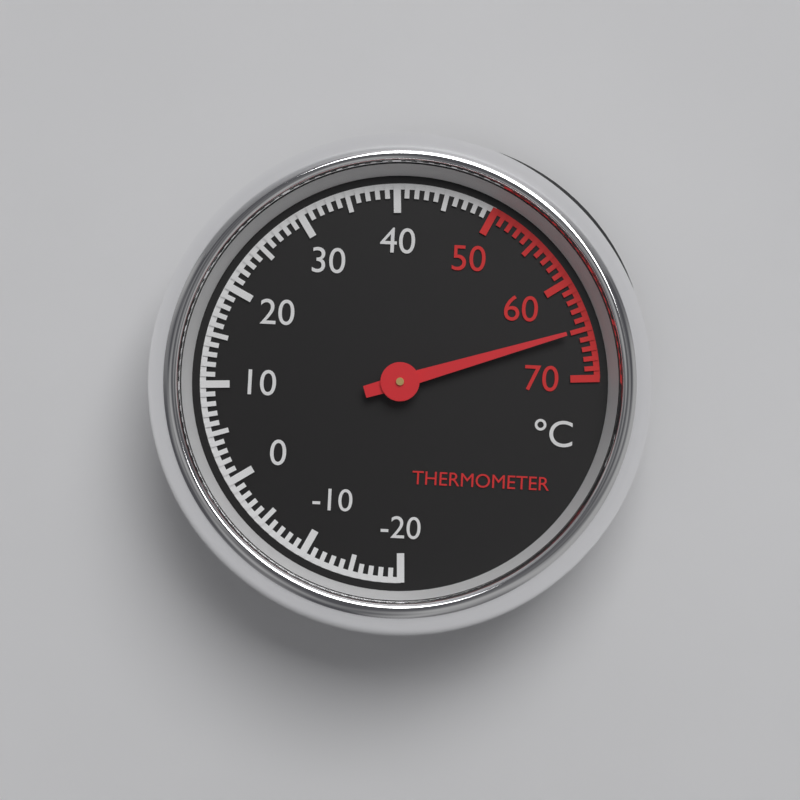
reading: 65 °C
